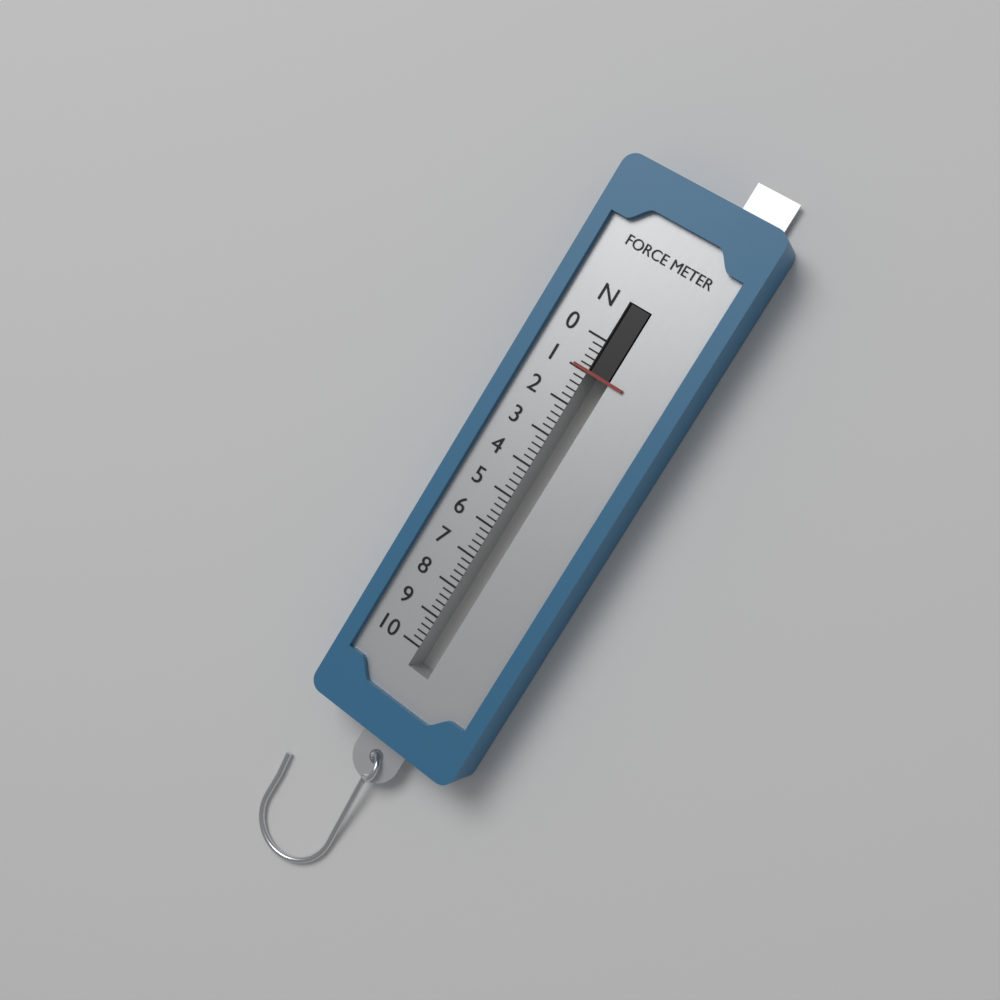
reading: 1.0 N
